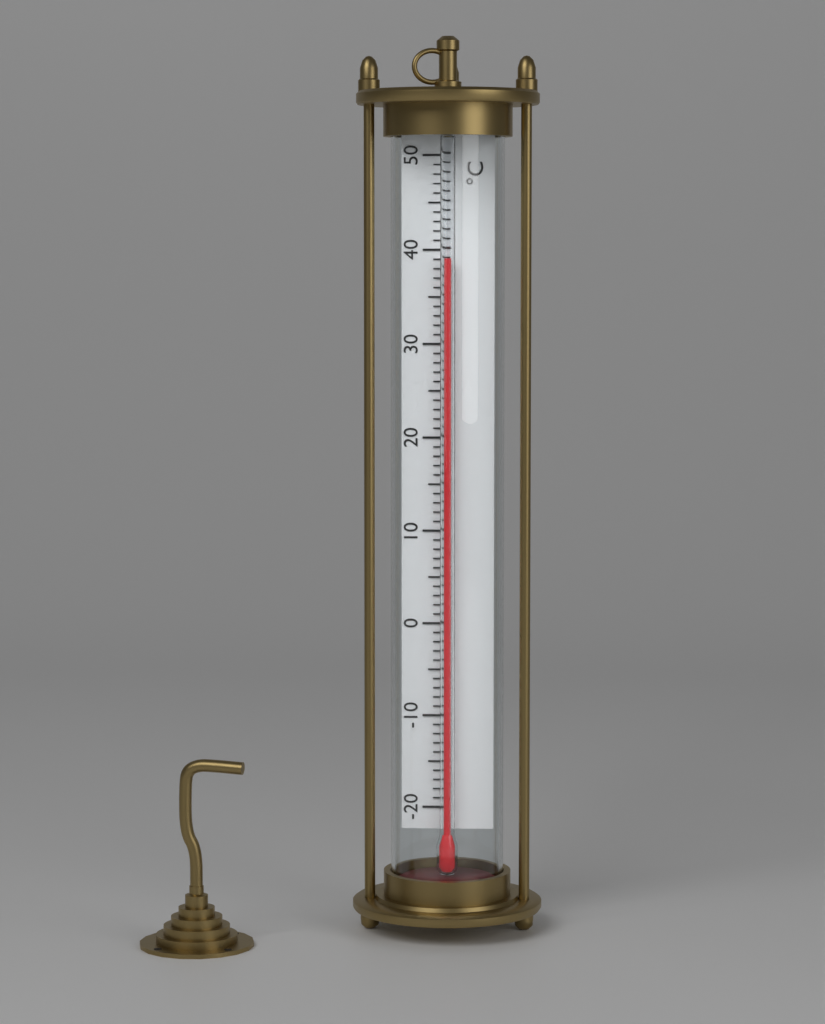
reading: 39 °C
